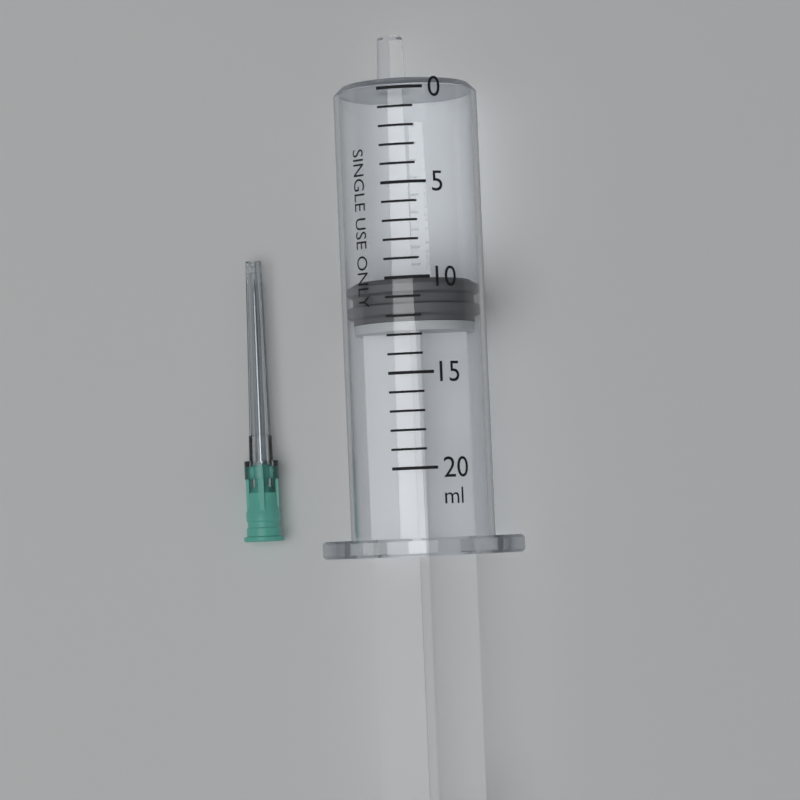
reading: 10 ml
